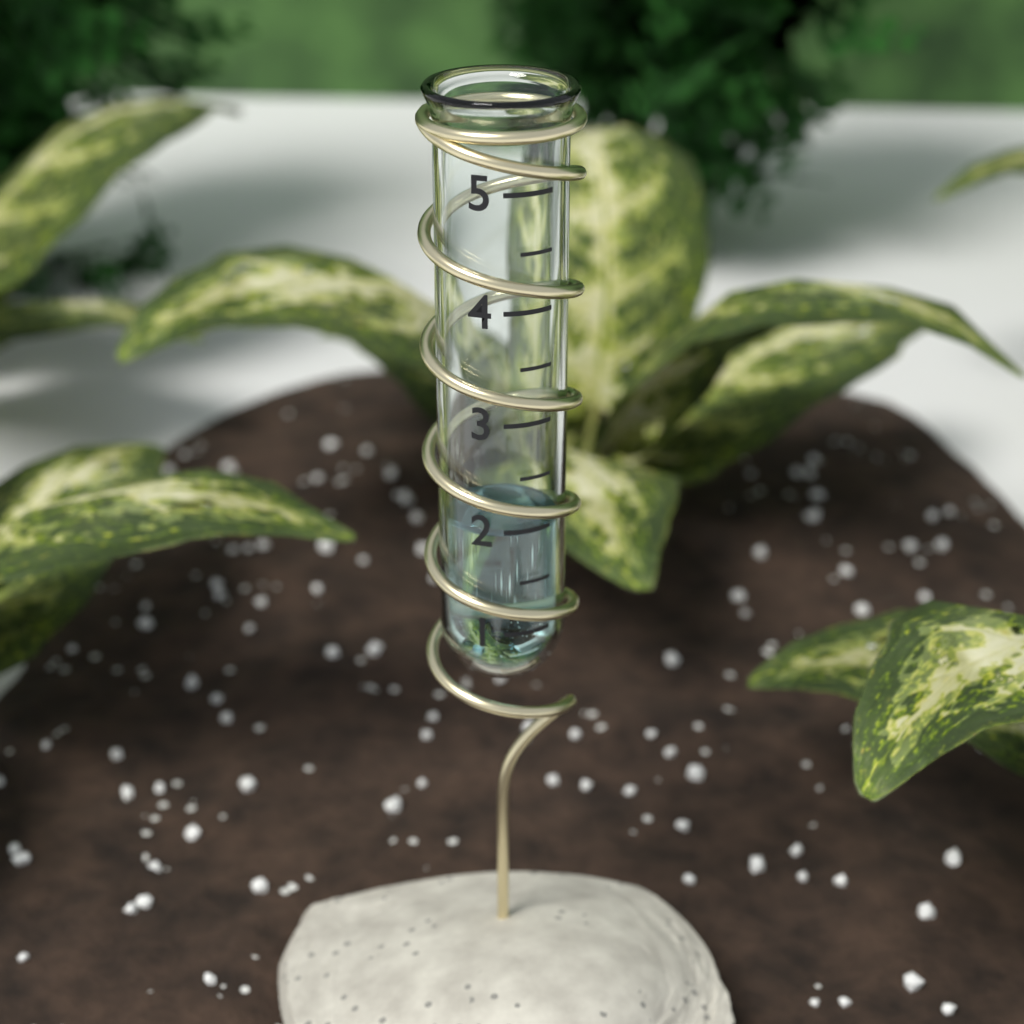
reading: 2.0 (no unit)
